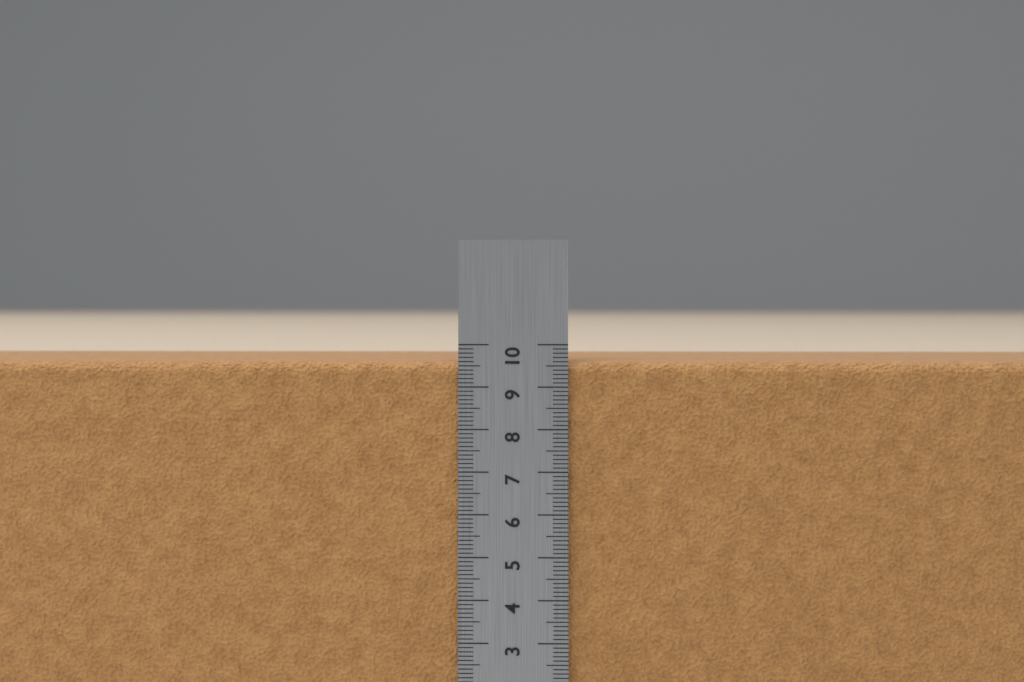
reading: 9.6 cm
